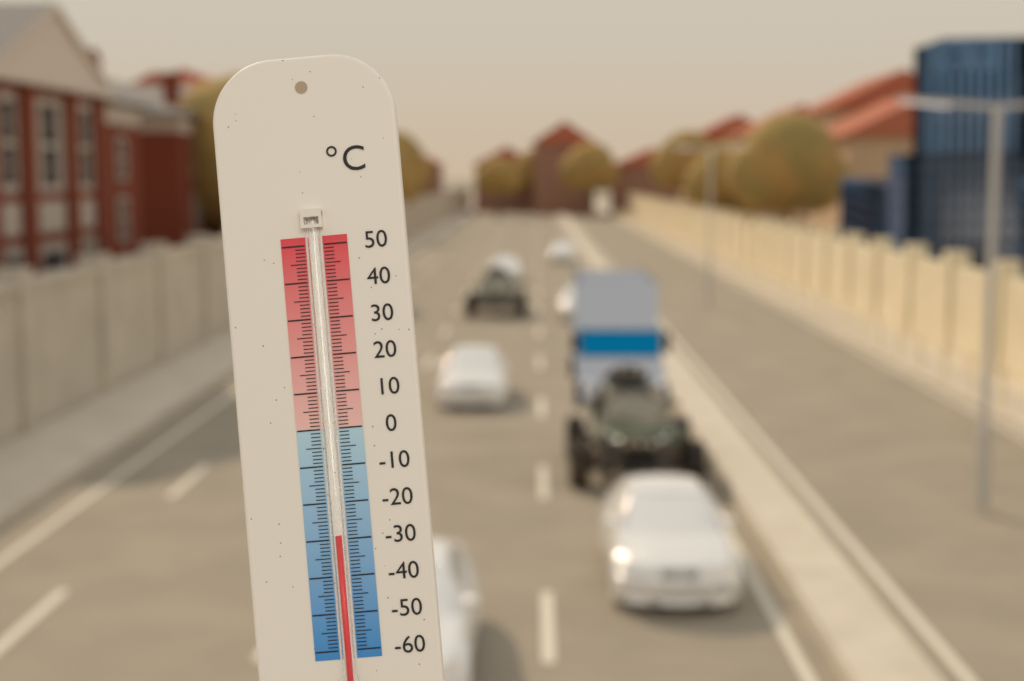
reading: -29 °C
